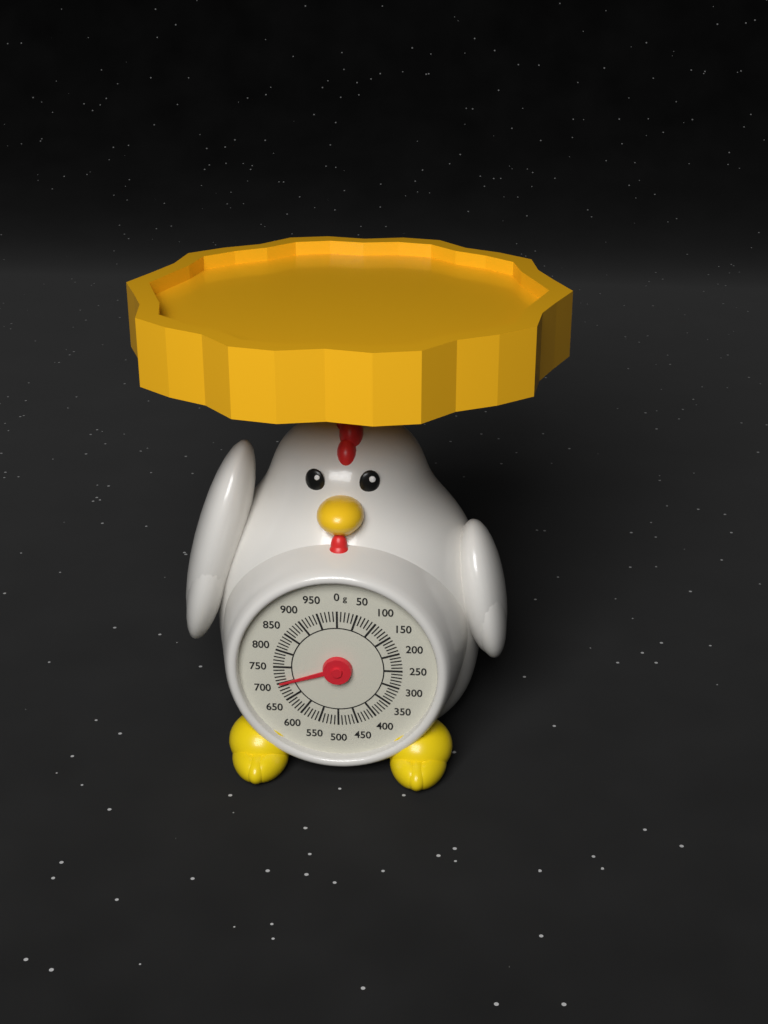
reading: 700 g
